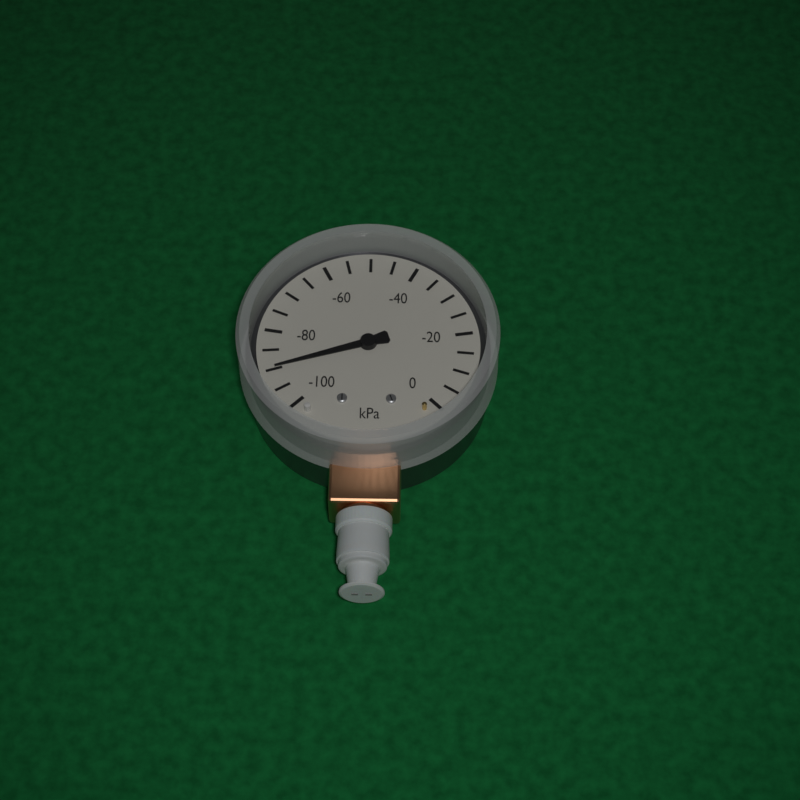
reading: -90 kPa
